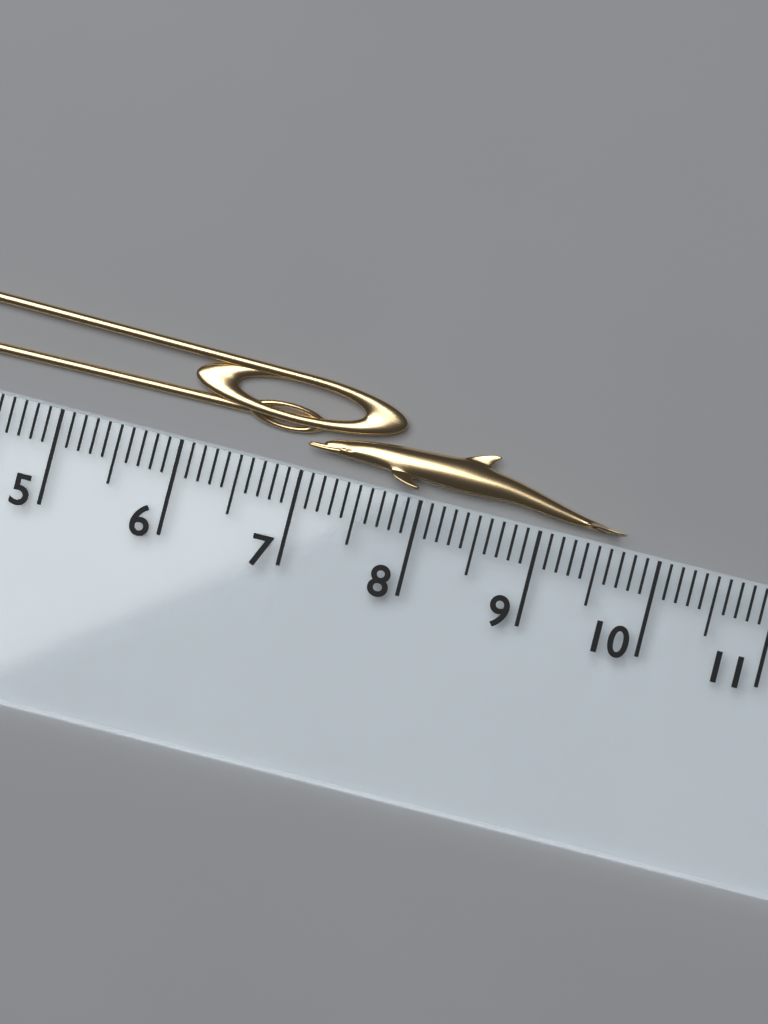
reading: 9.7 cm
